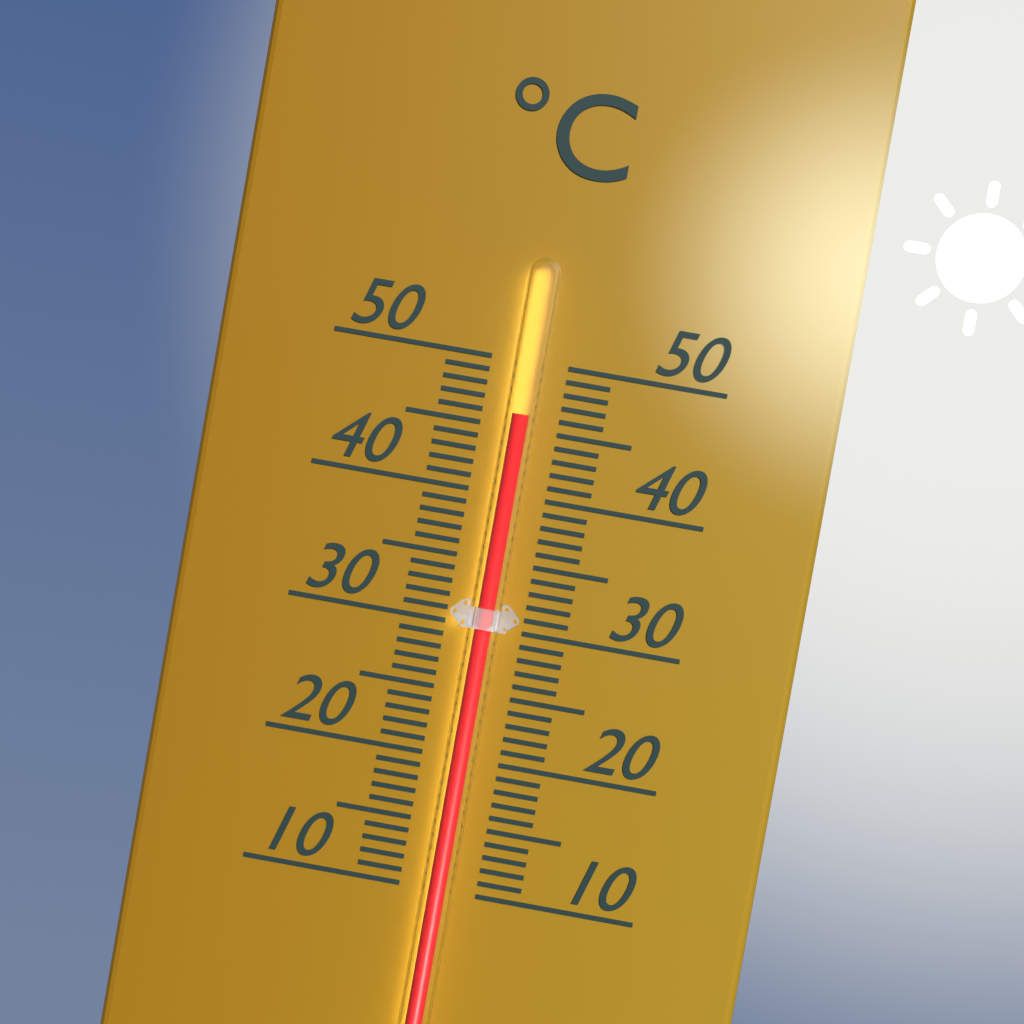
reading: 46 °C
